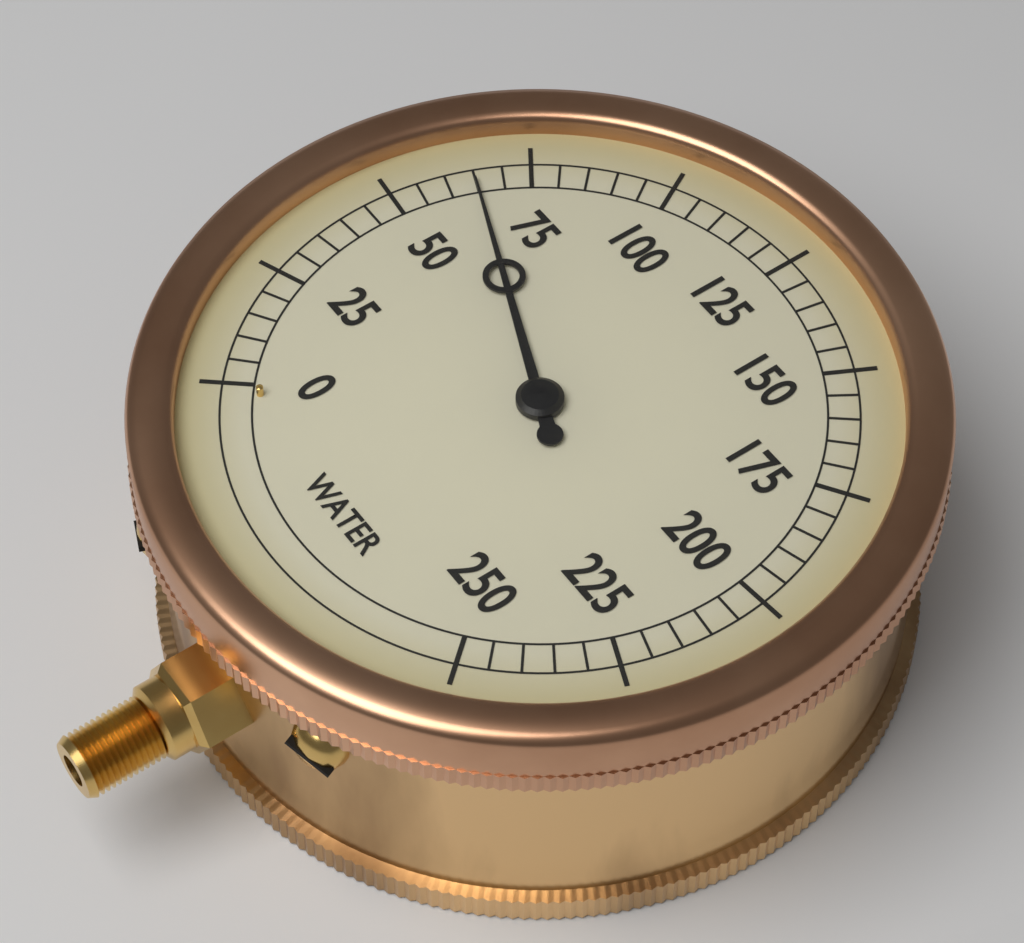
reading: 65 (no unit)
